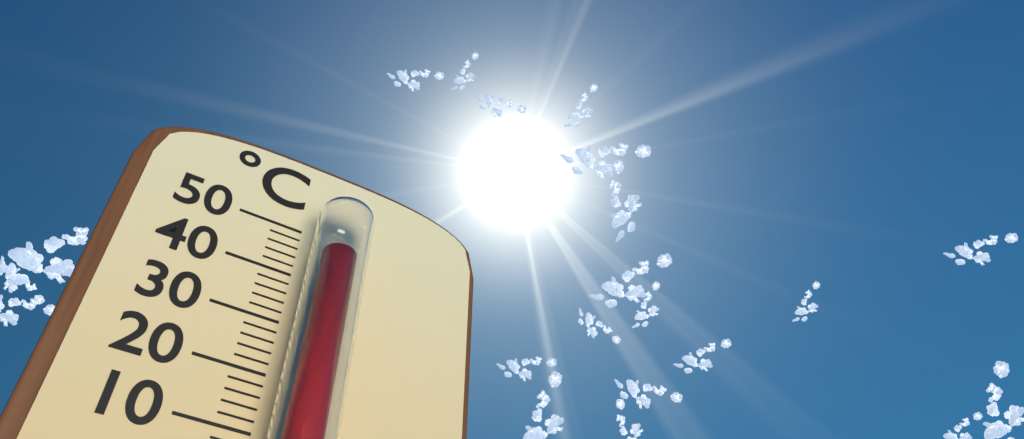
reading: 42 °C
